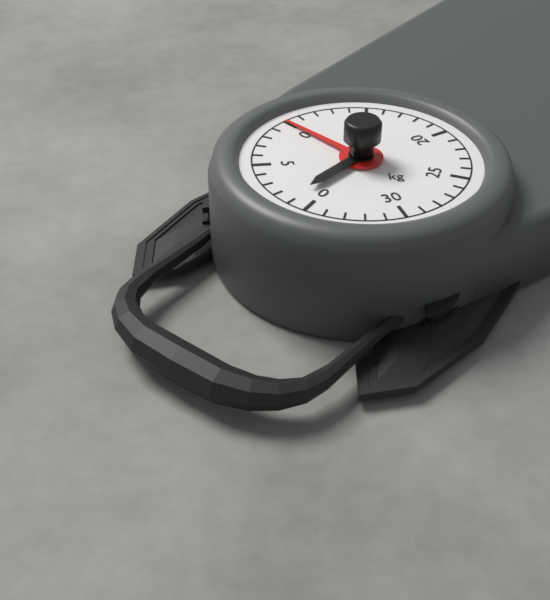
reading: 10 kg
